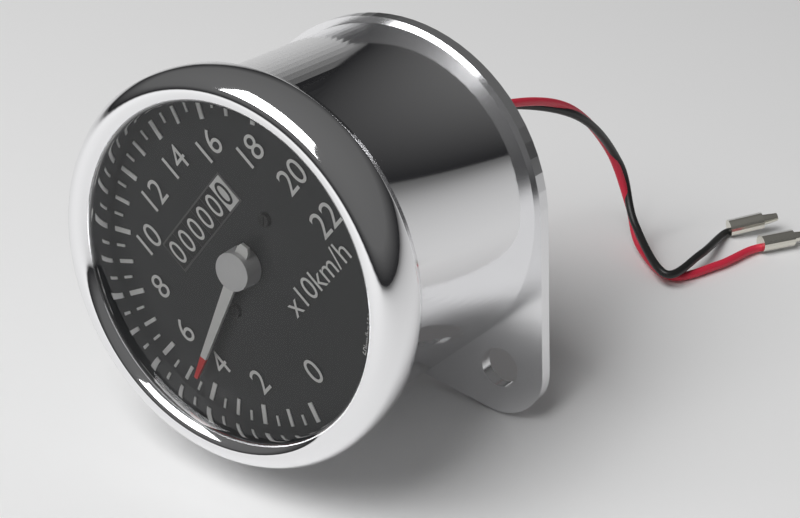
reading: 45 km/h
